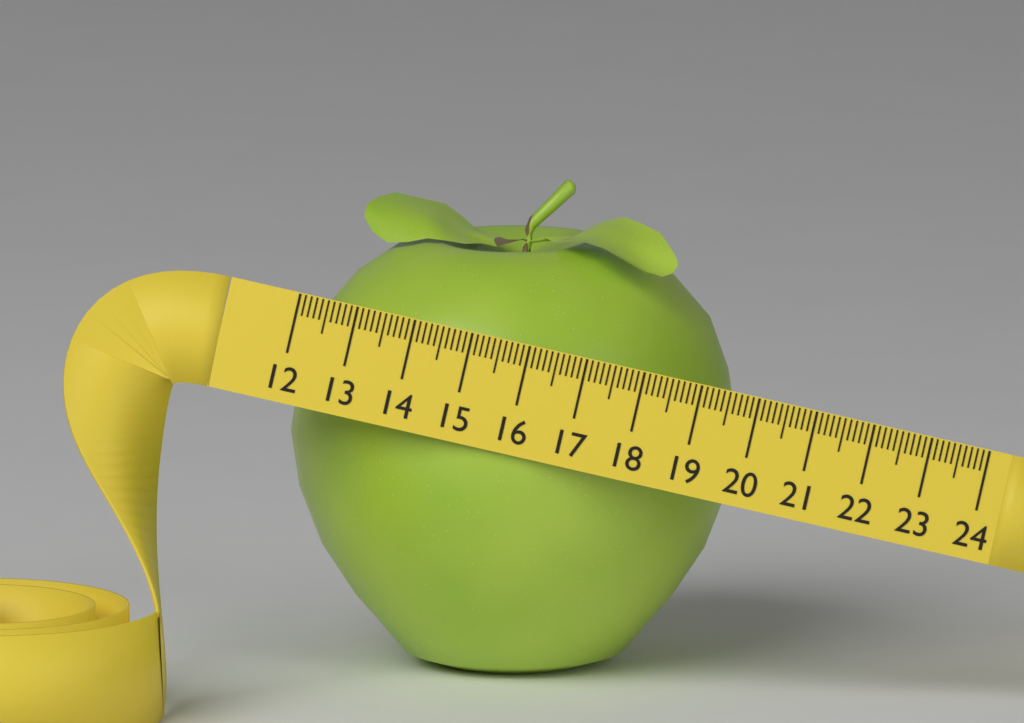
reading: 19.6 (no unit)
